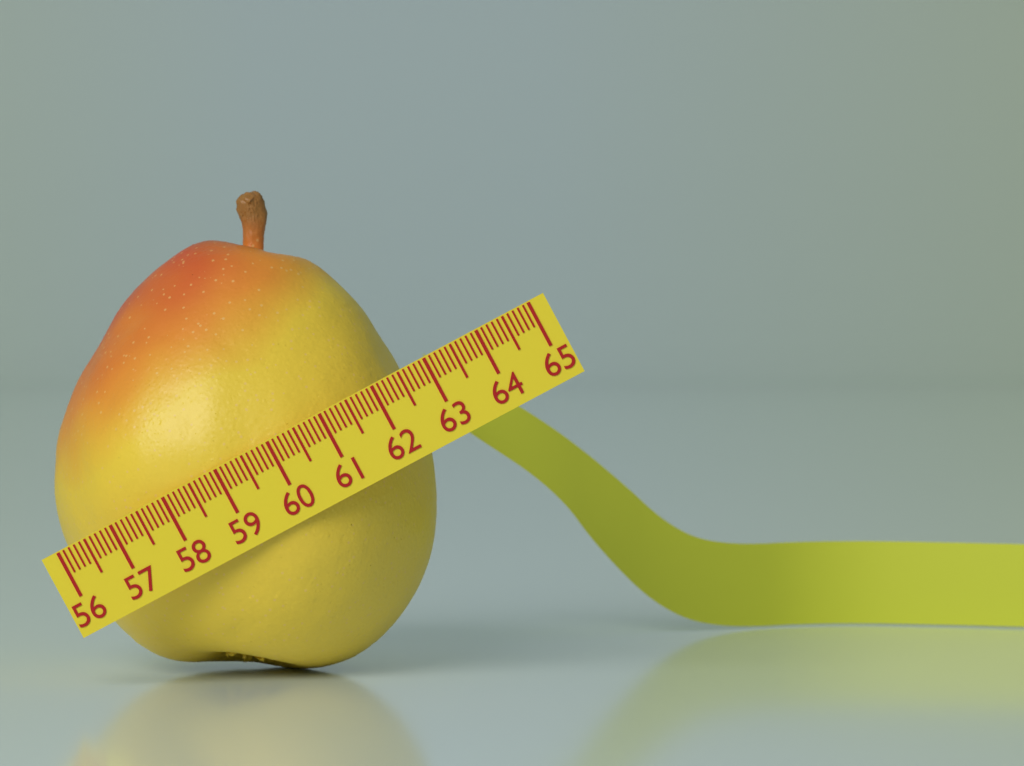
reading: 62.5 (no unit)
